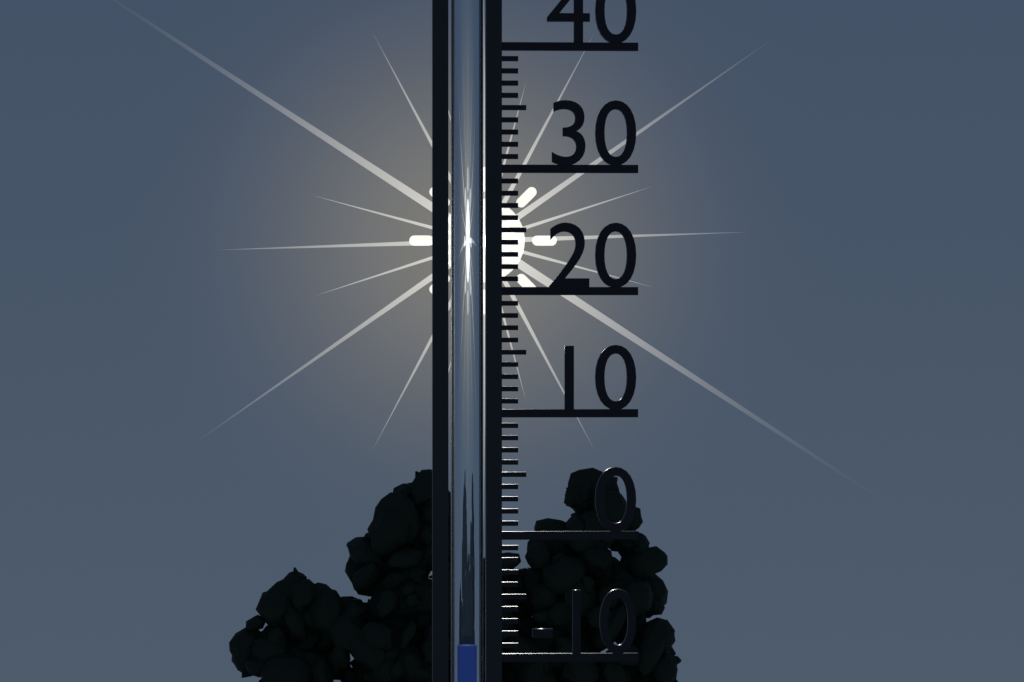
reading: -9 (no unit)
